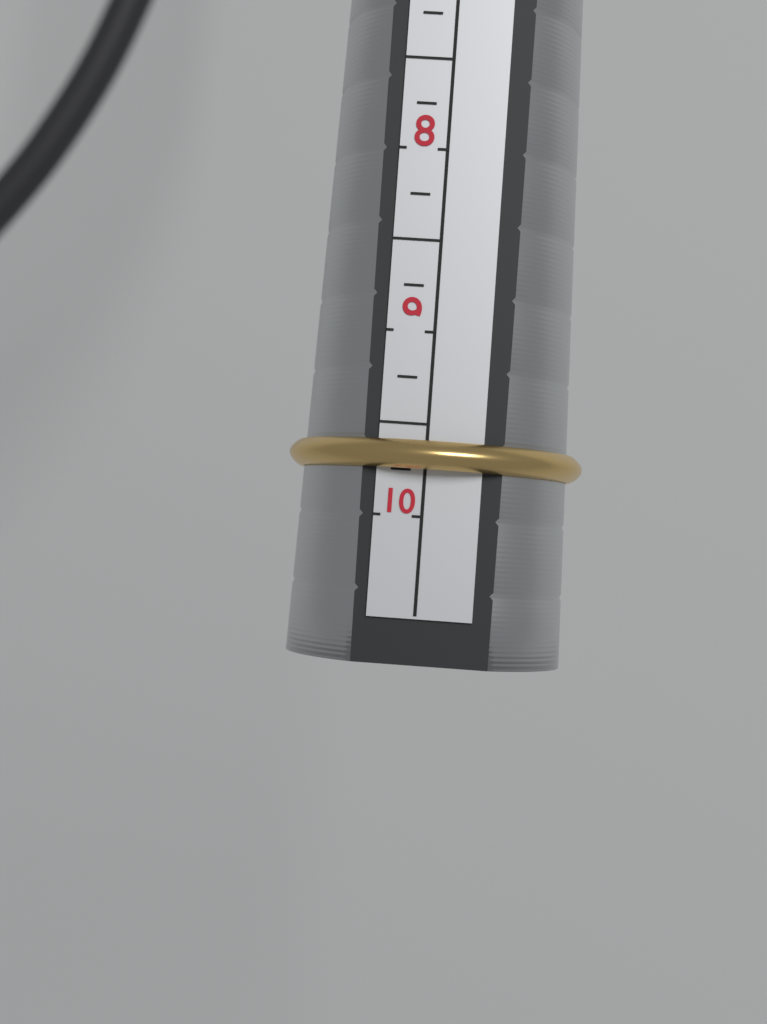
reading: 9.75 (no unit)
